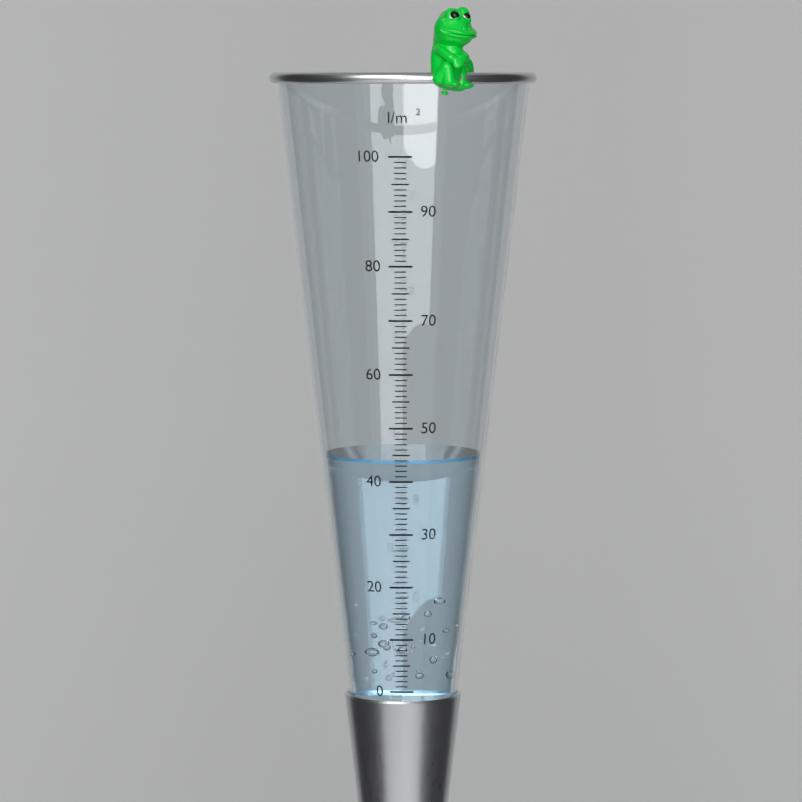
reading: 44 l/m²
